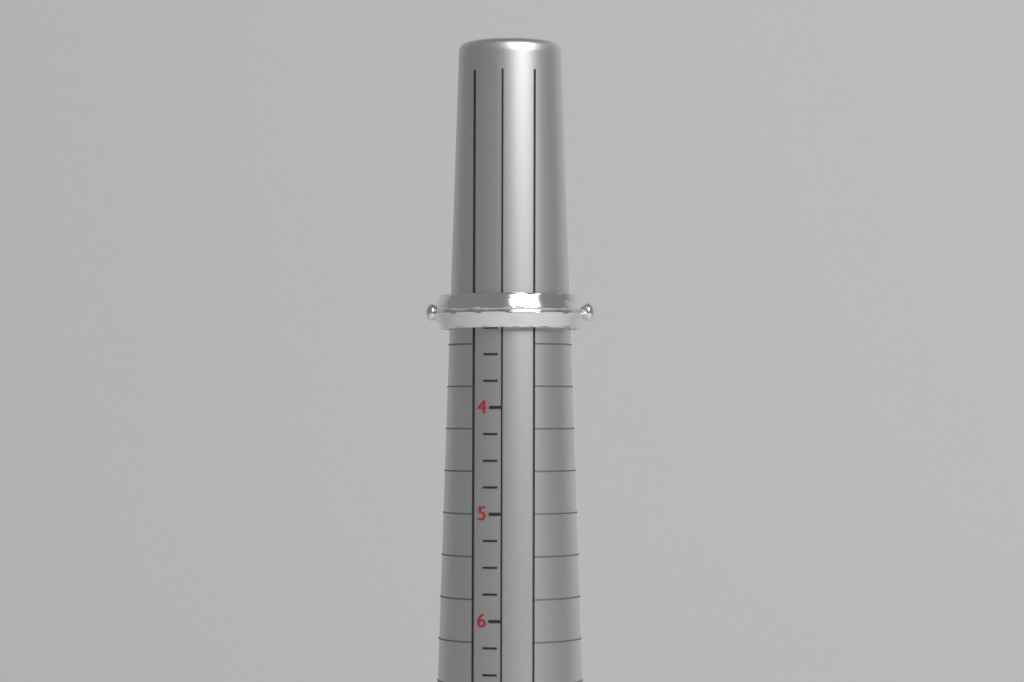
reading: 3.25 (no unit)
